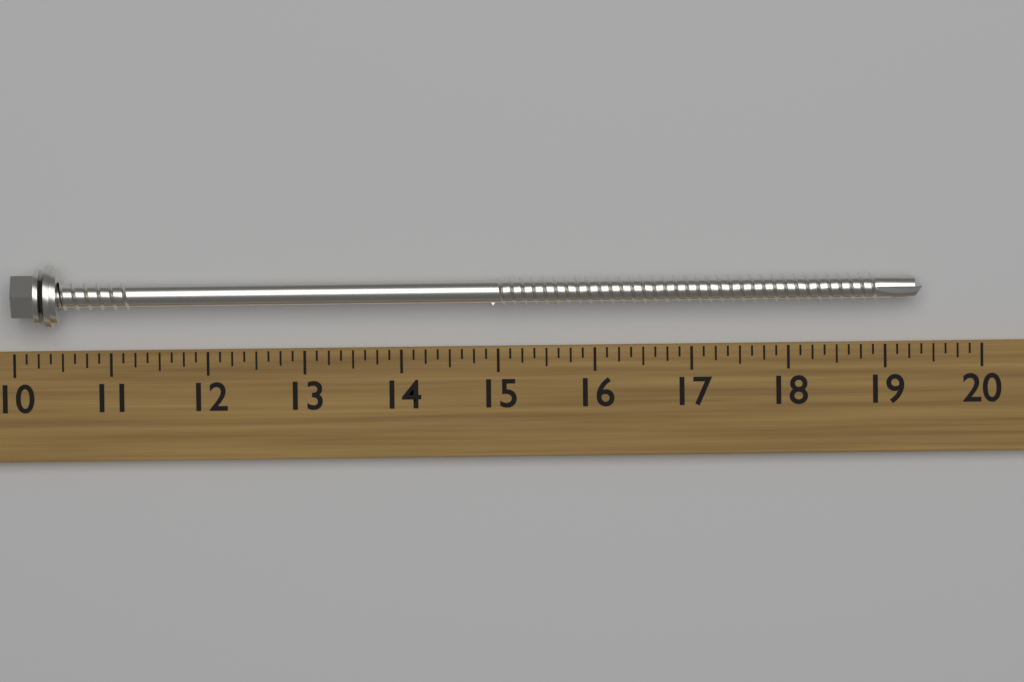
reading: 19.375 (no unit)
